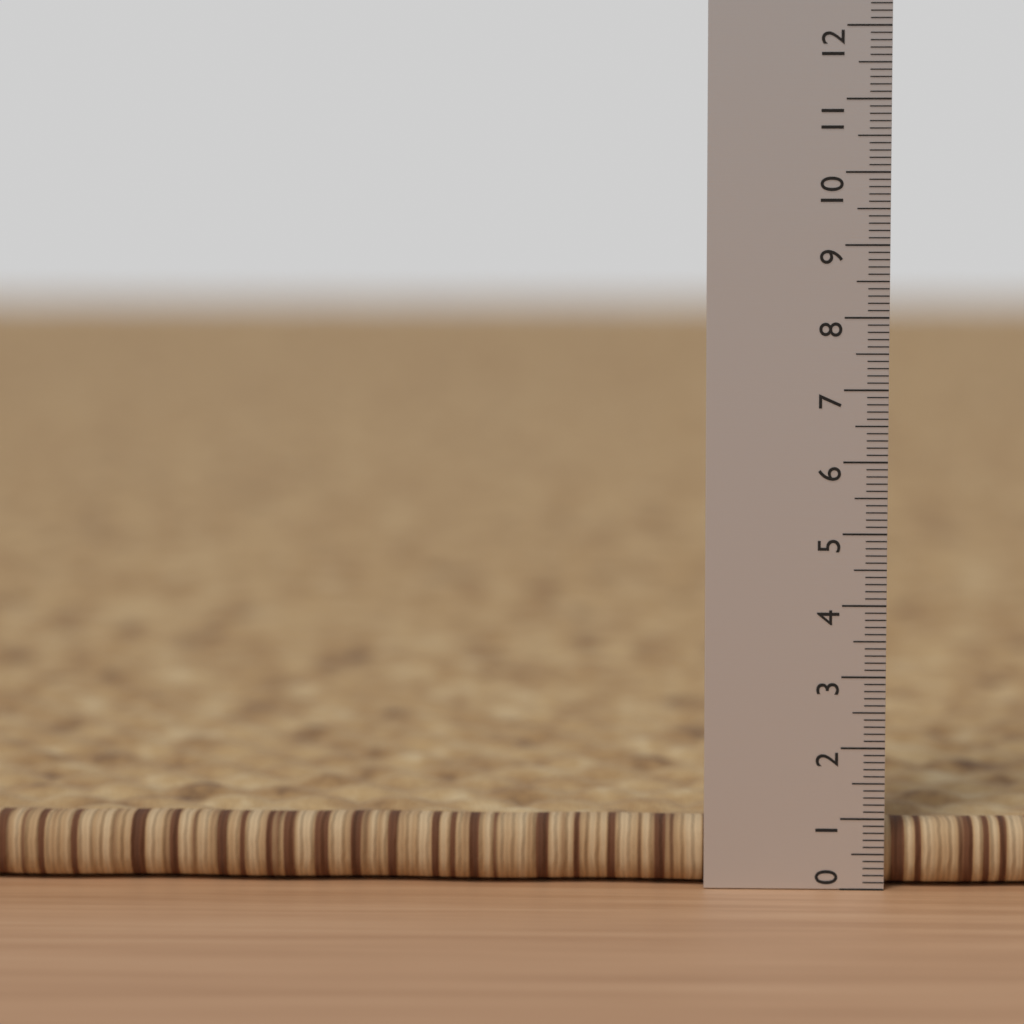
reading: 0.9 (no unit)
